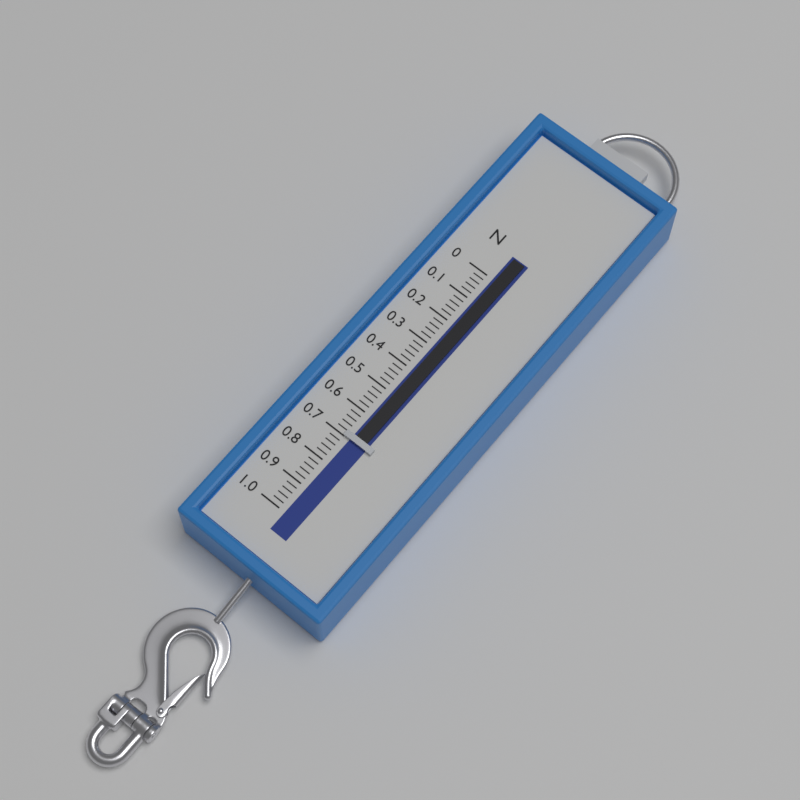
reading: 0.70 N
